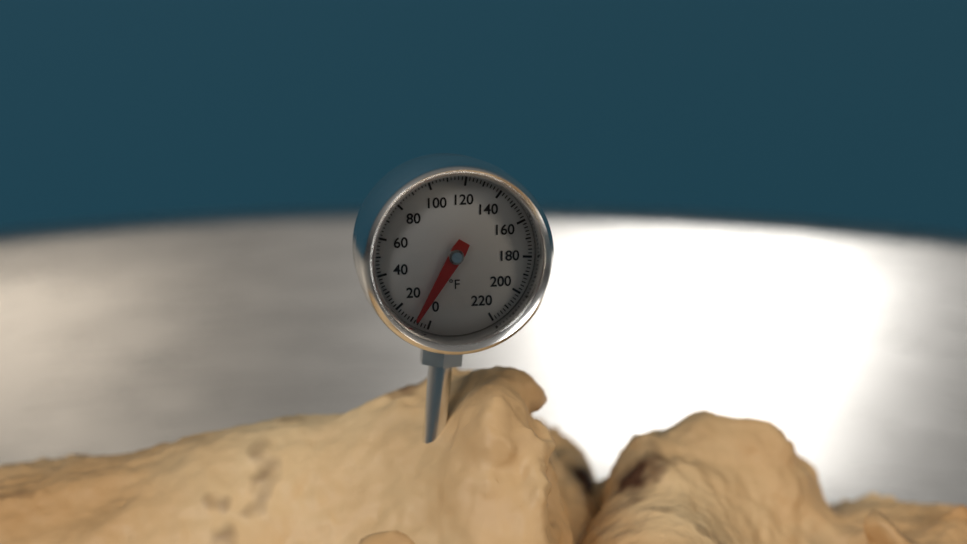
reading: 8 °F
